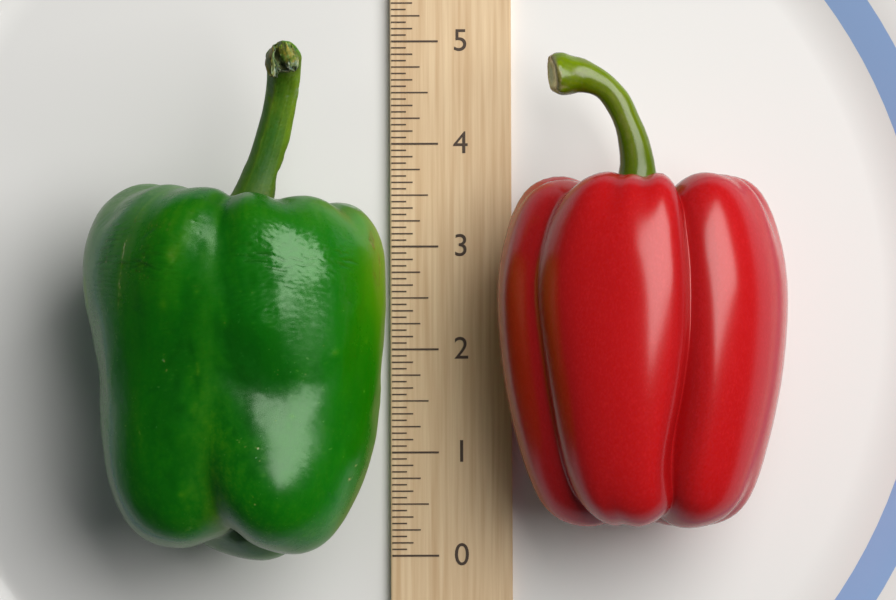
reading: 4.8125 (no unit)
